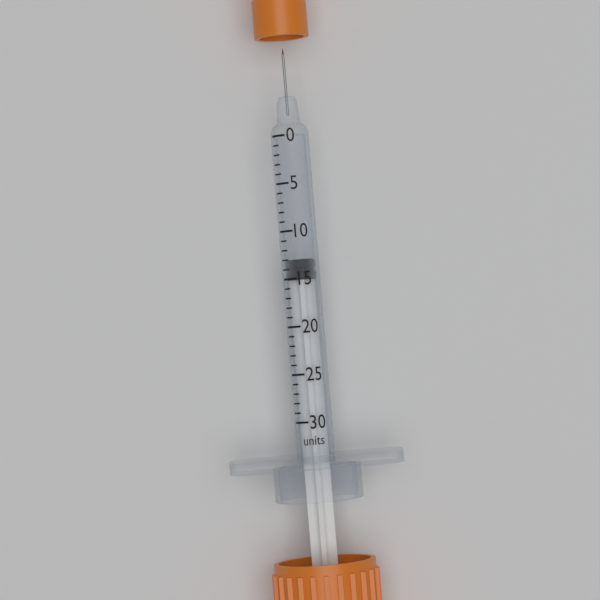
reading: 13 units
